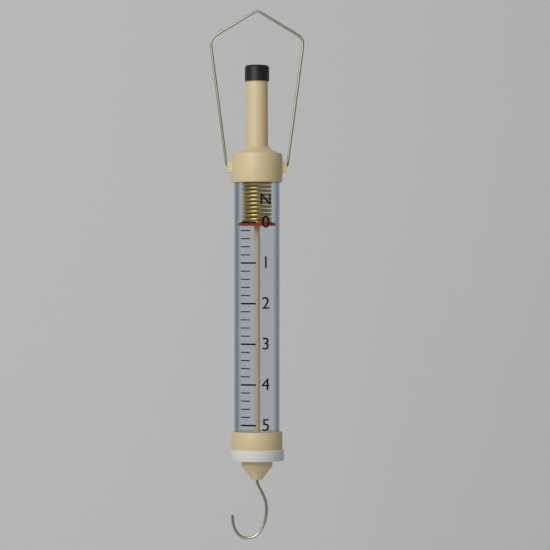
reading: 0.0 N
